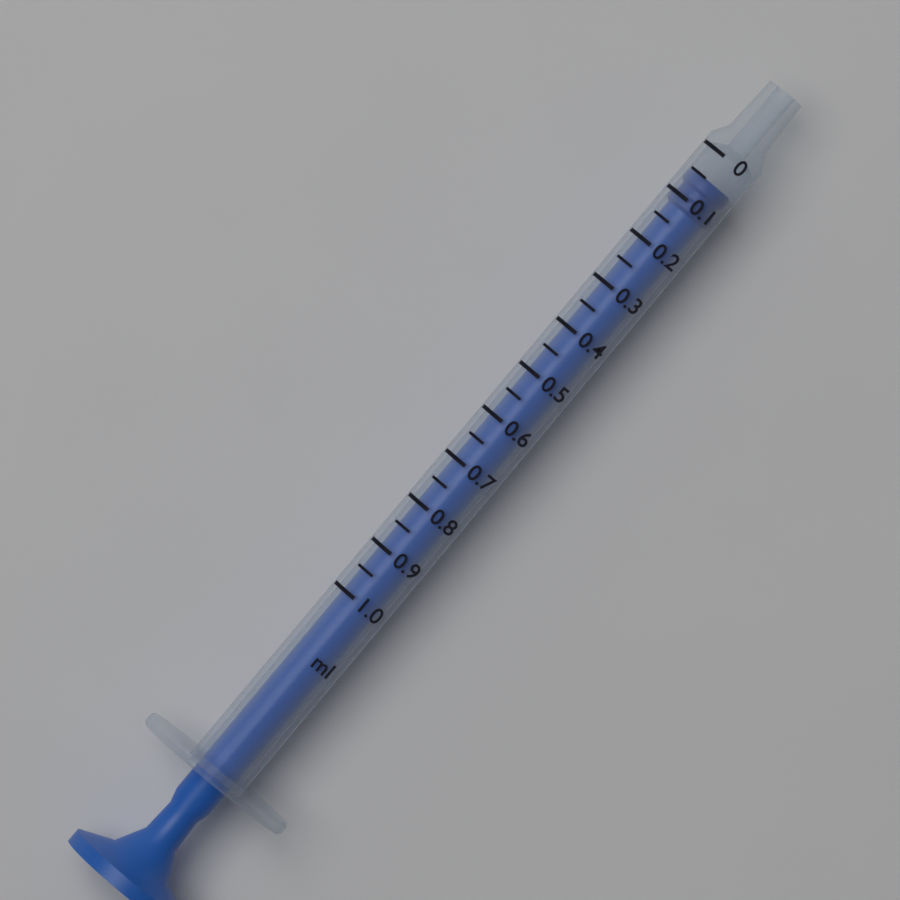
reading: 0.05 ml
